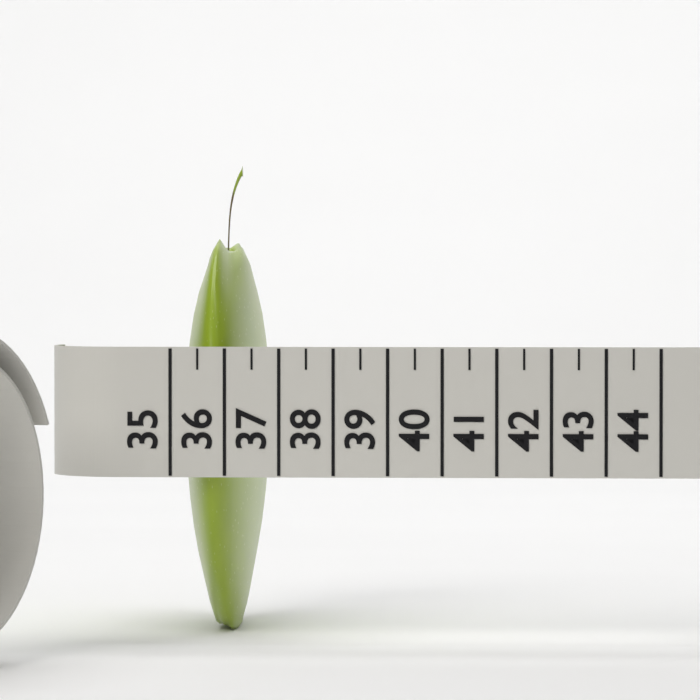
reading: 36.5 (no unit)
